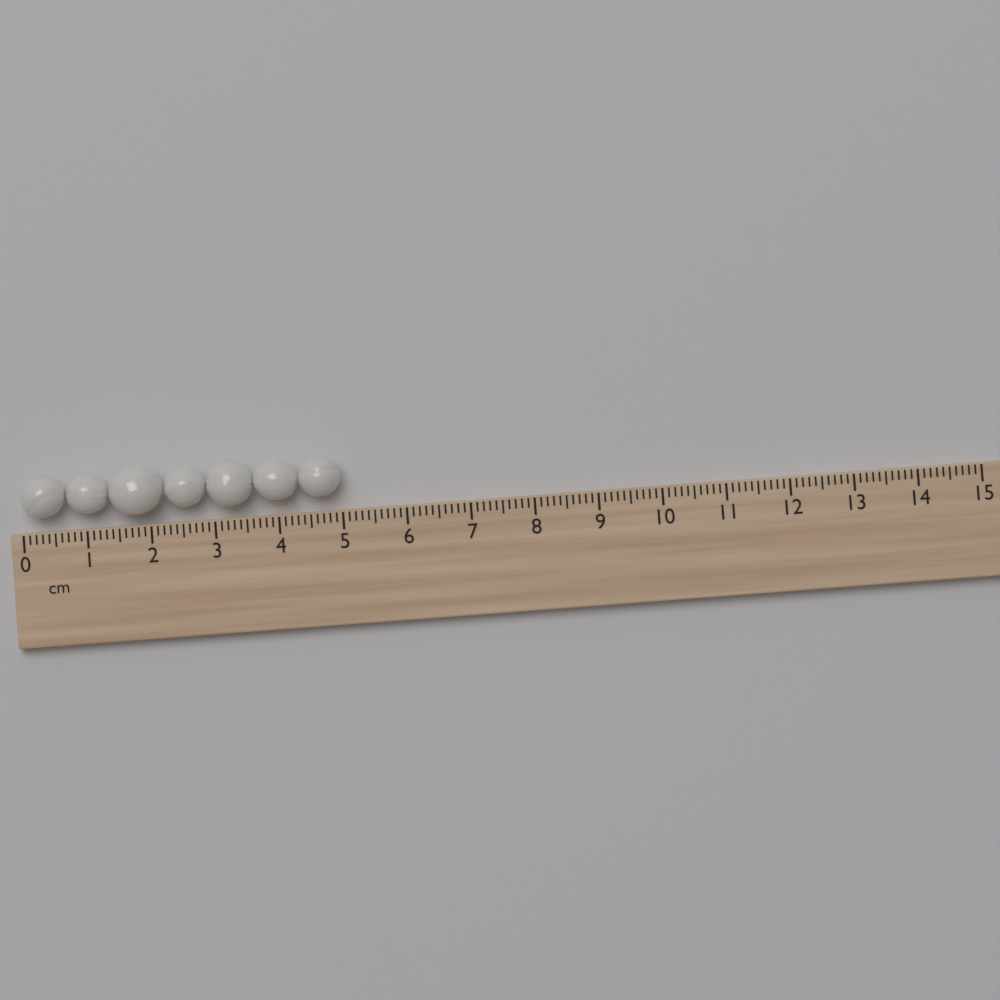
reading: 5.0 cm
